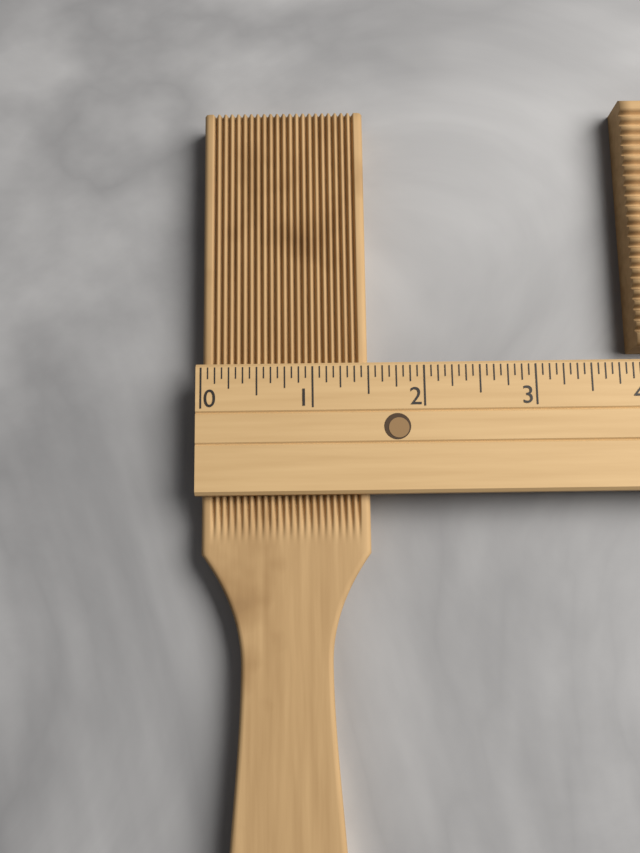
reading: 1.5000 (no unit)
